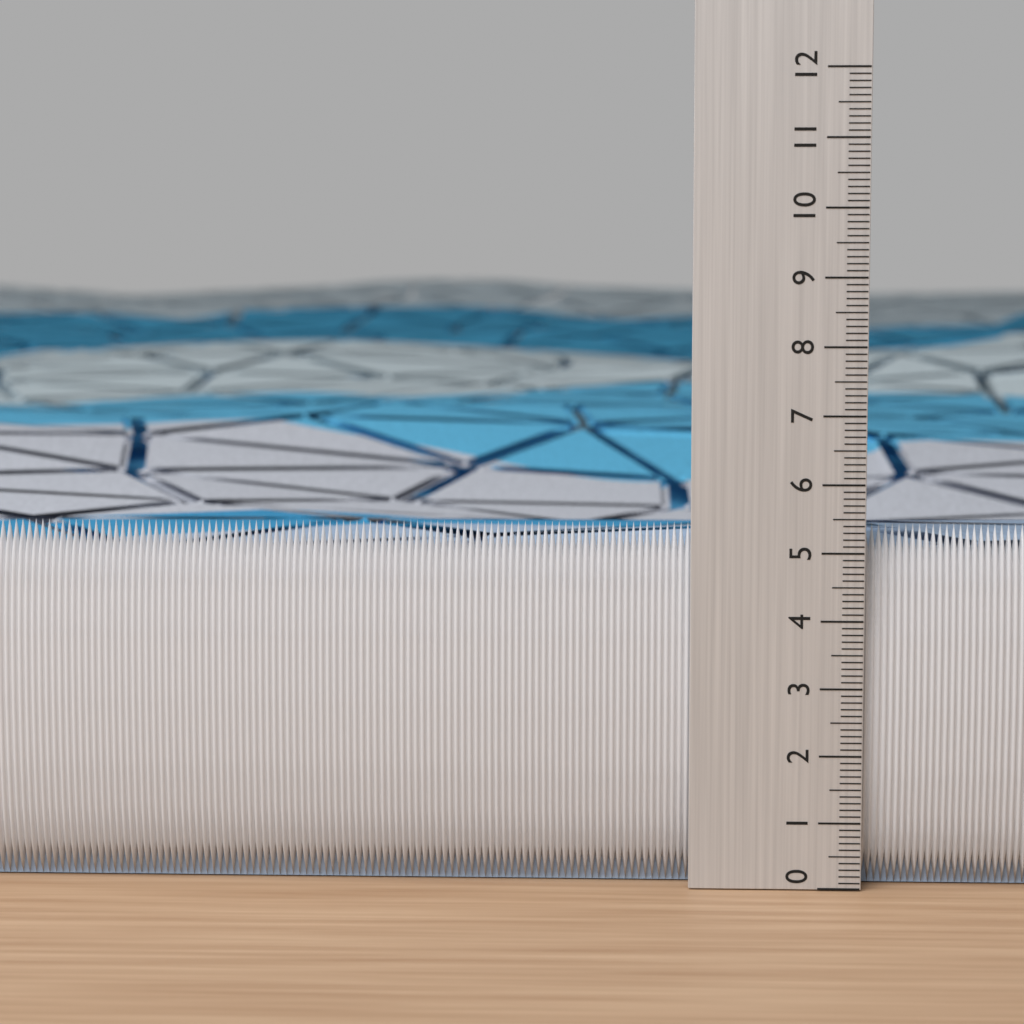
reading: 5.4 (no unit)
